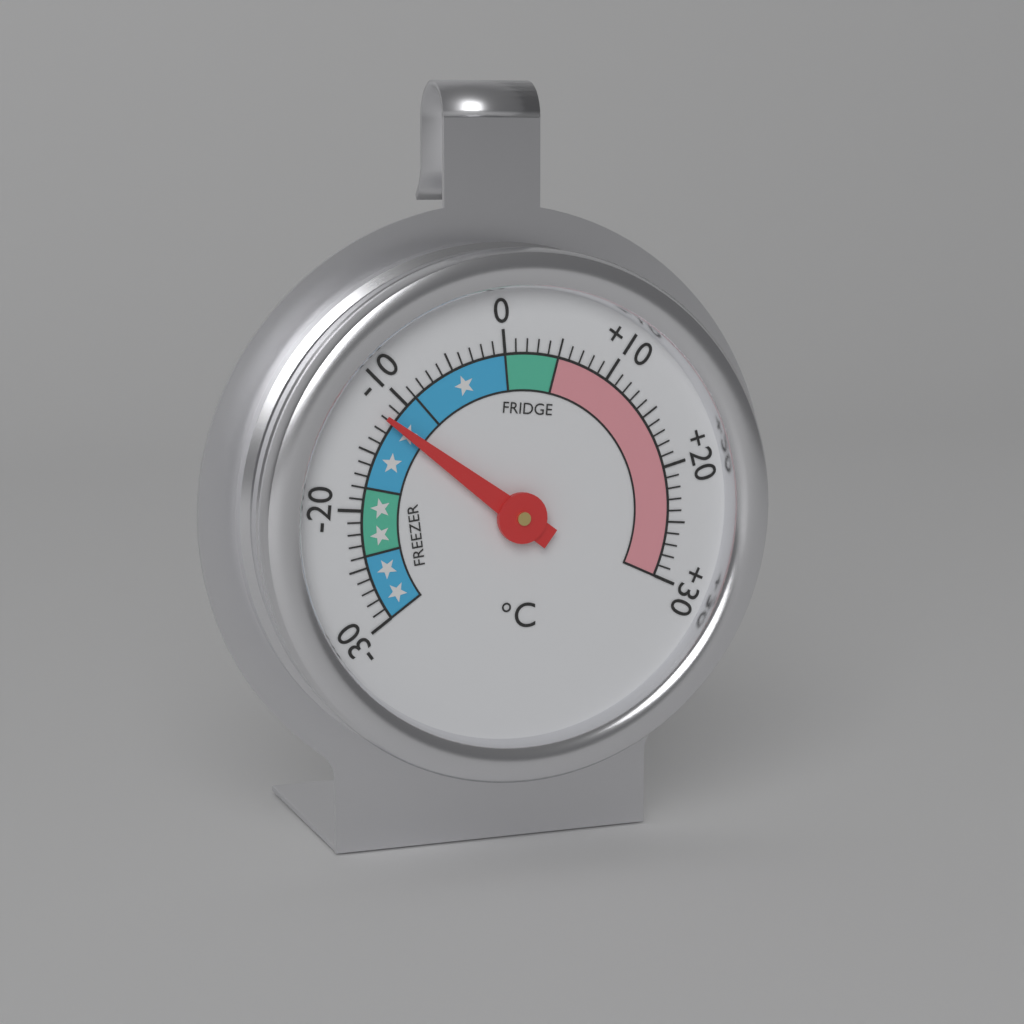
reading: -12 °C
